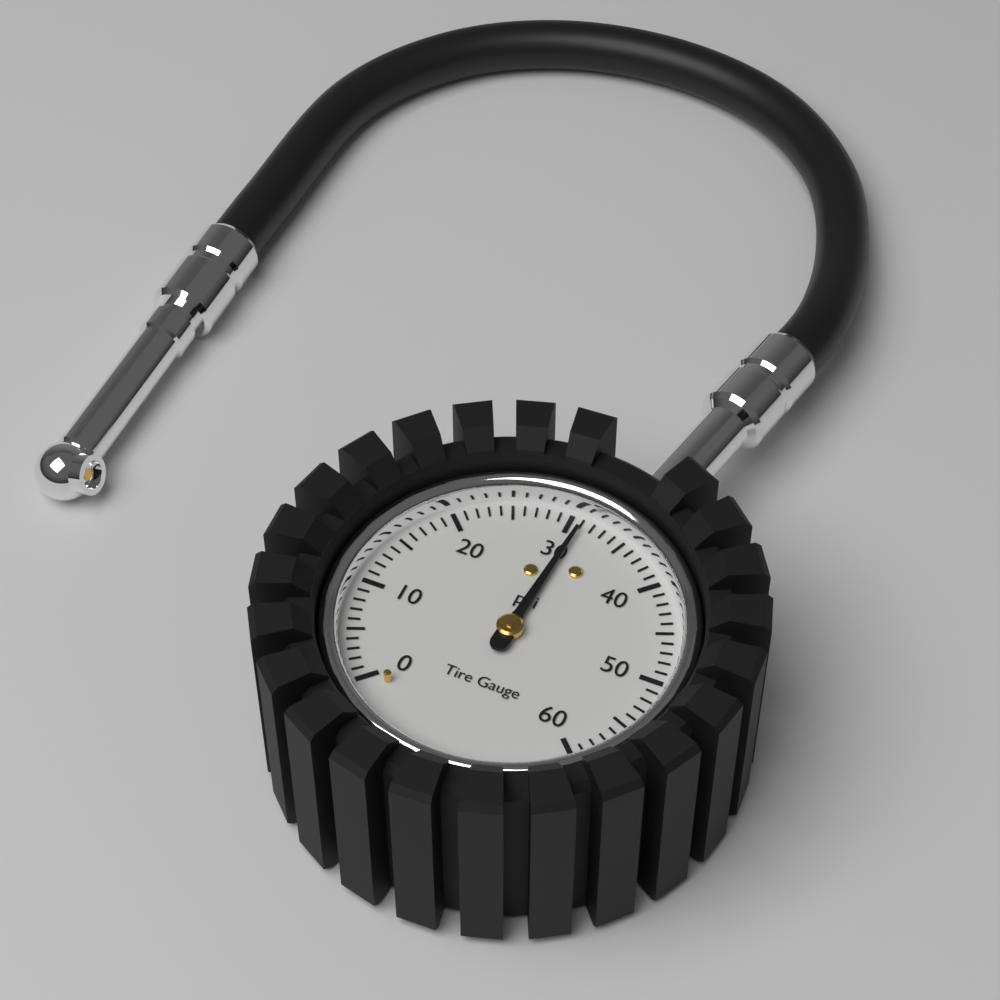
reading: 31 psi
